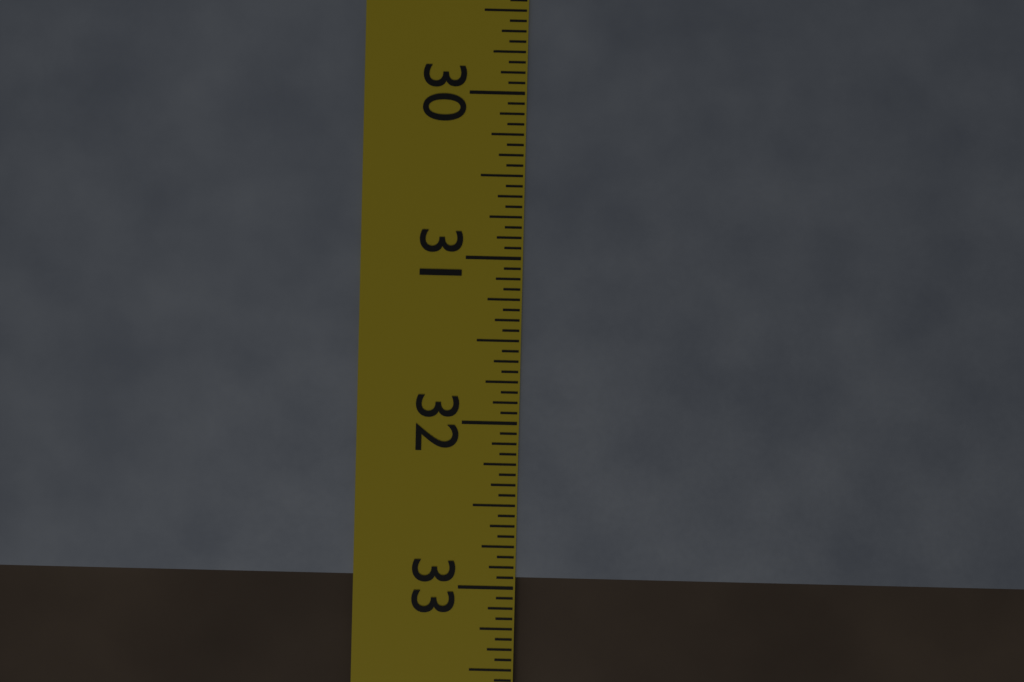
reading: 32.9375 in
